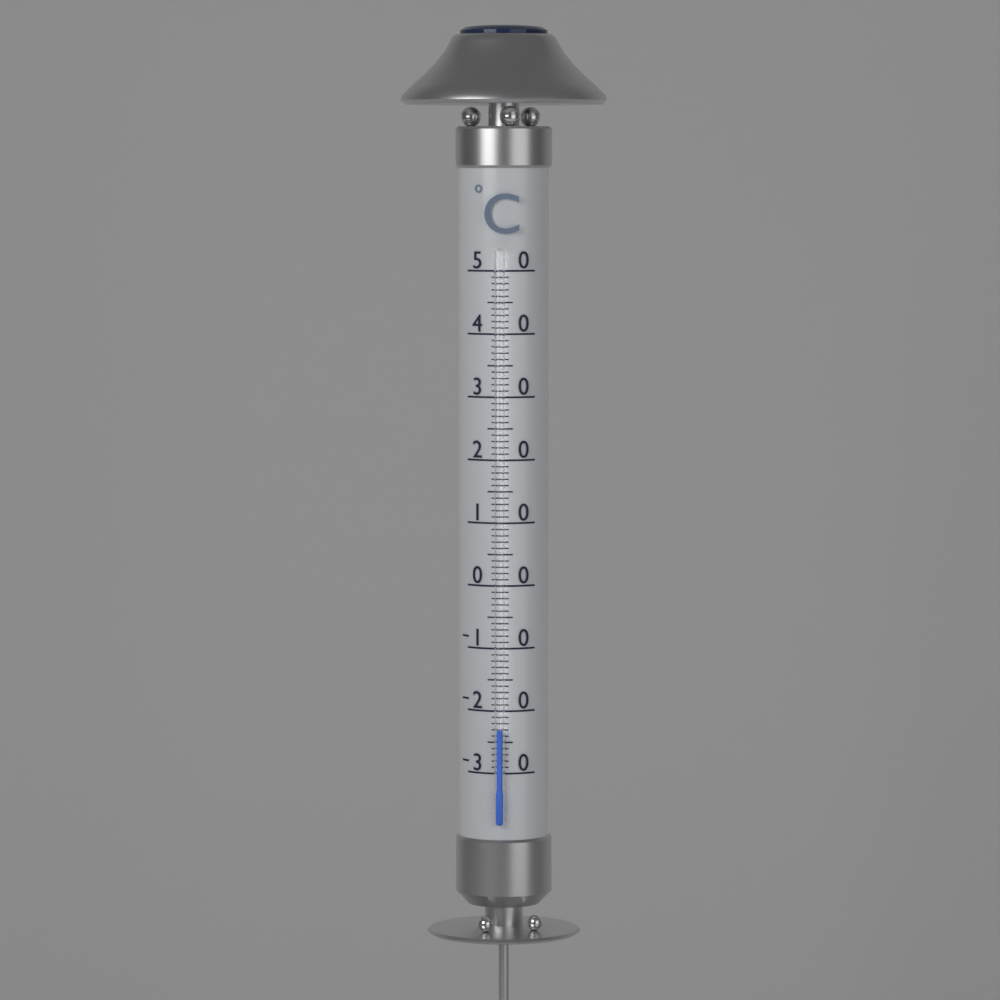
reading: -23 °C
